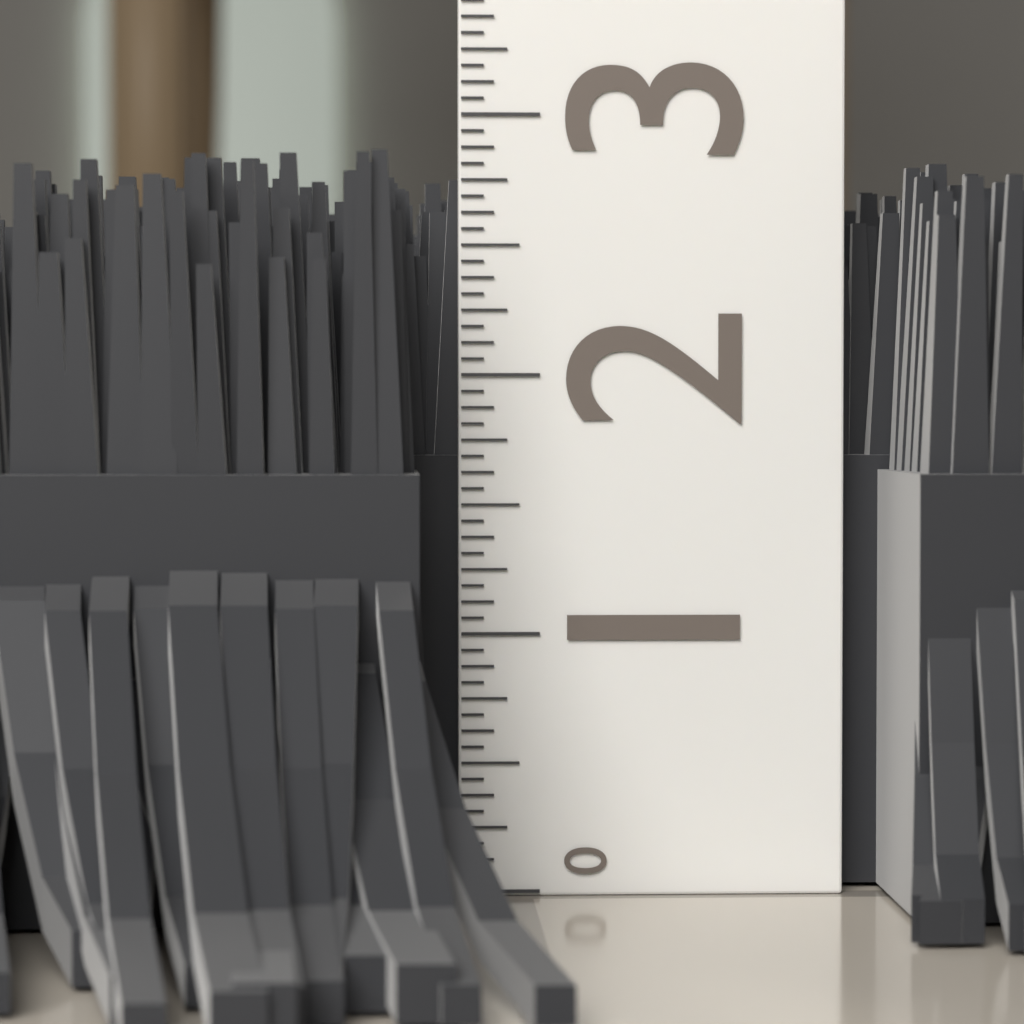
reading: 2.8125 (no unit)
